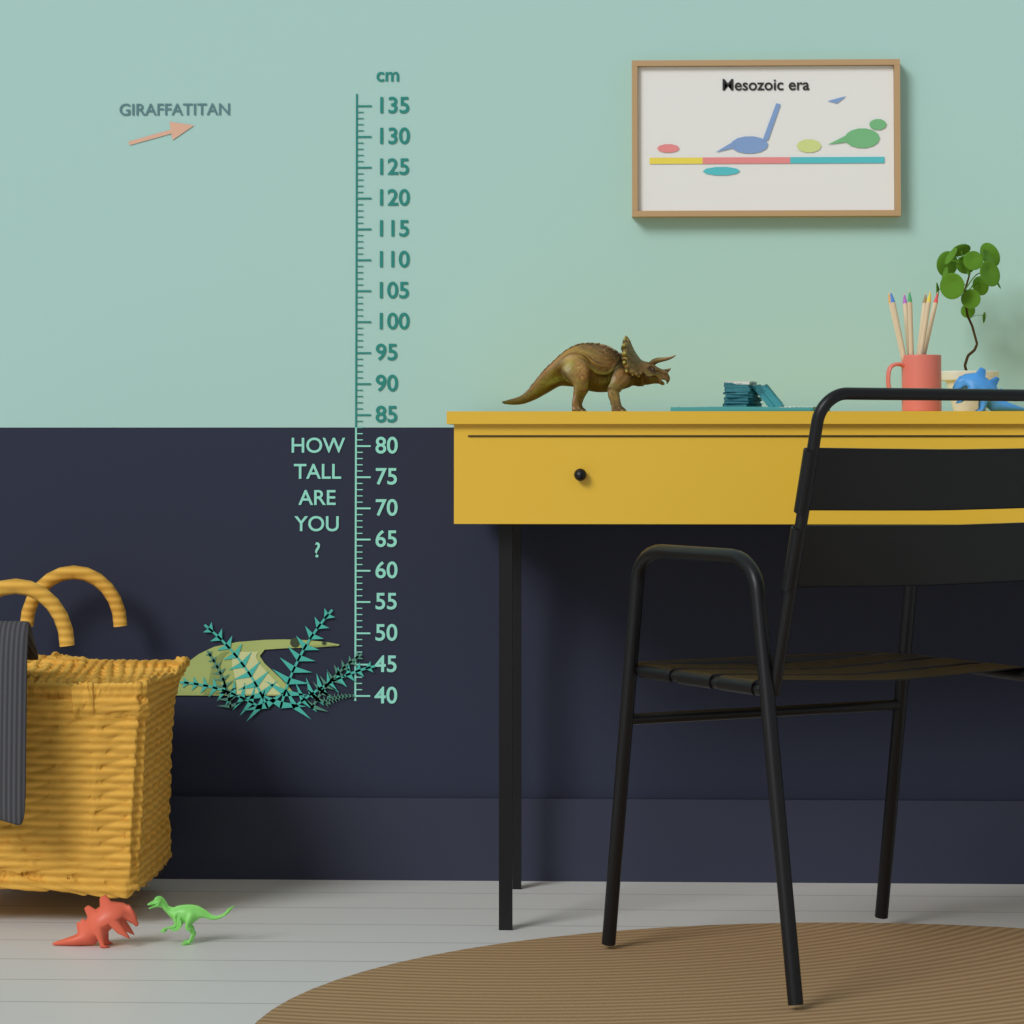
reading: 49 cm
